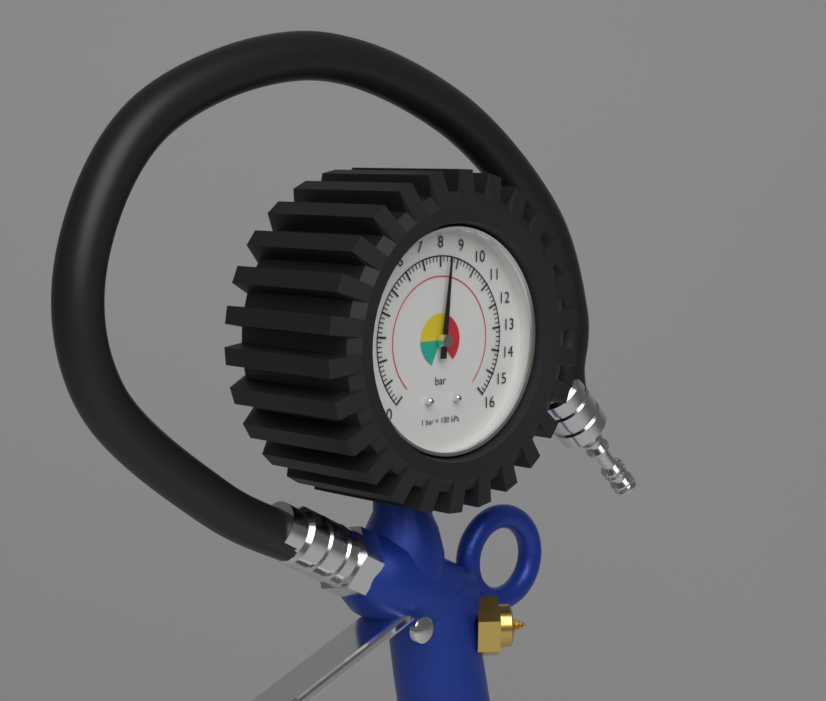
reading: 8.4 bar
